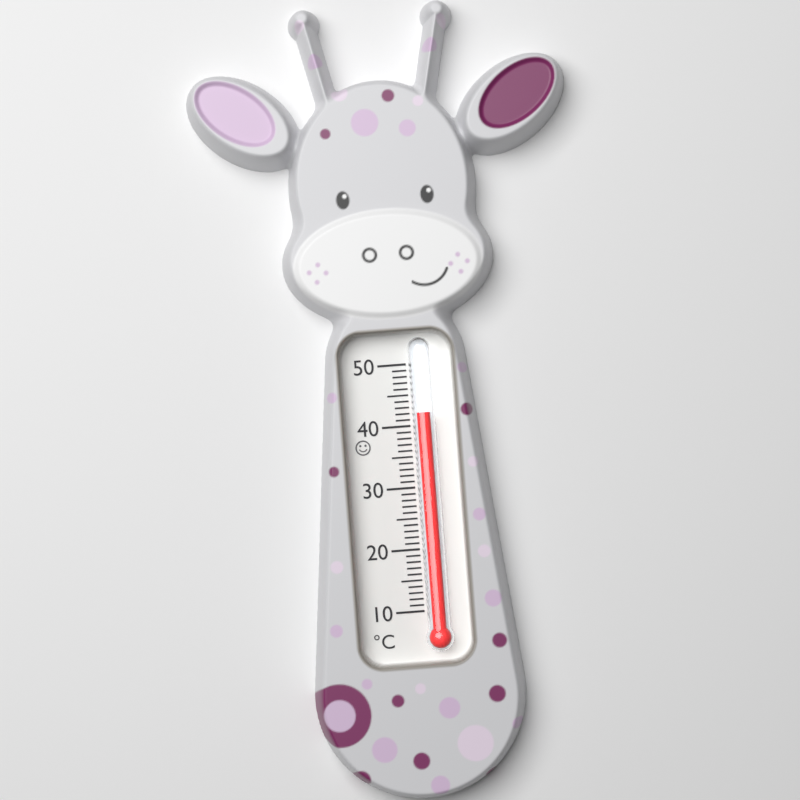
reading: 42 °C
